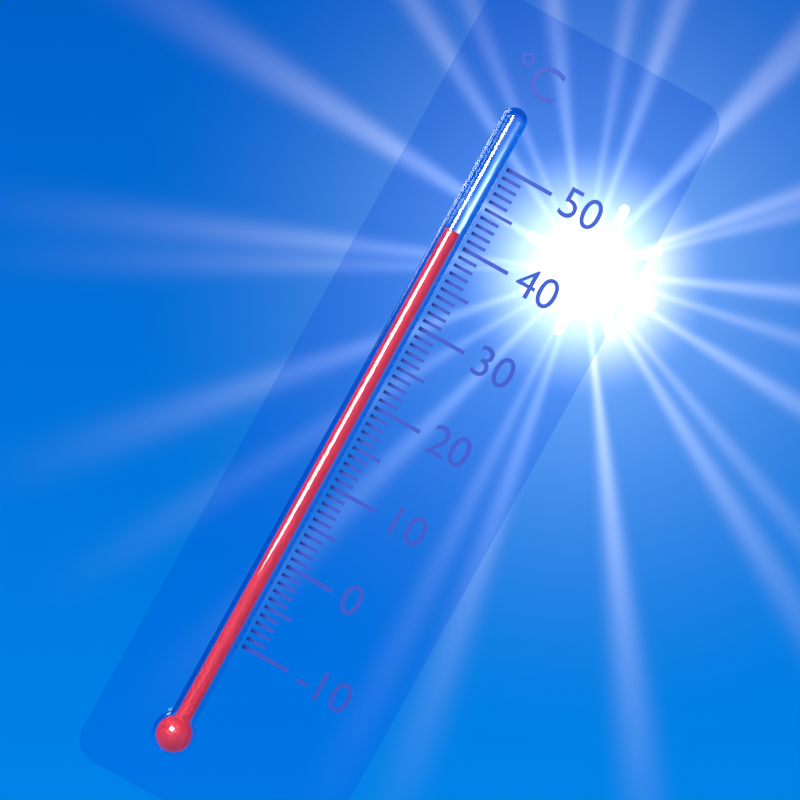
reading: 41 °C
